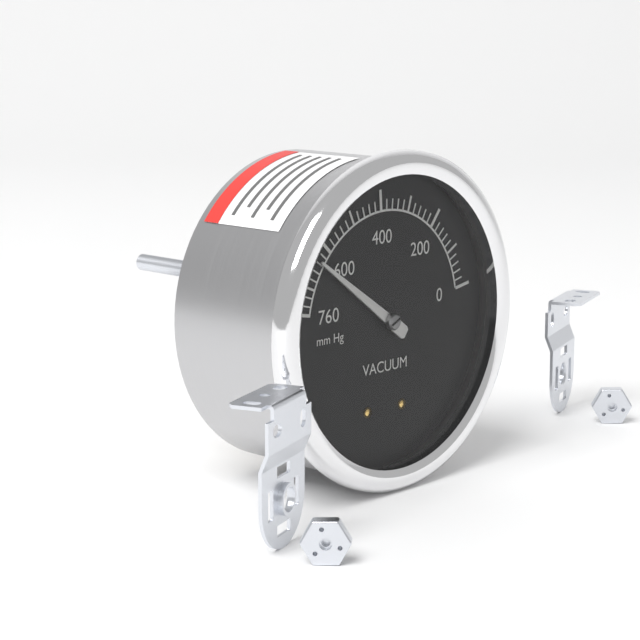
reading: 640 mm Hg
